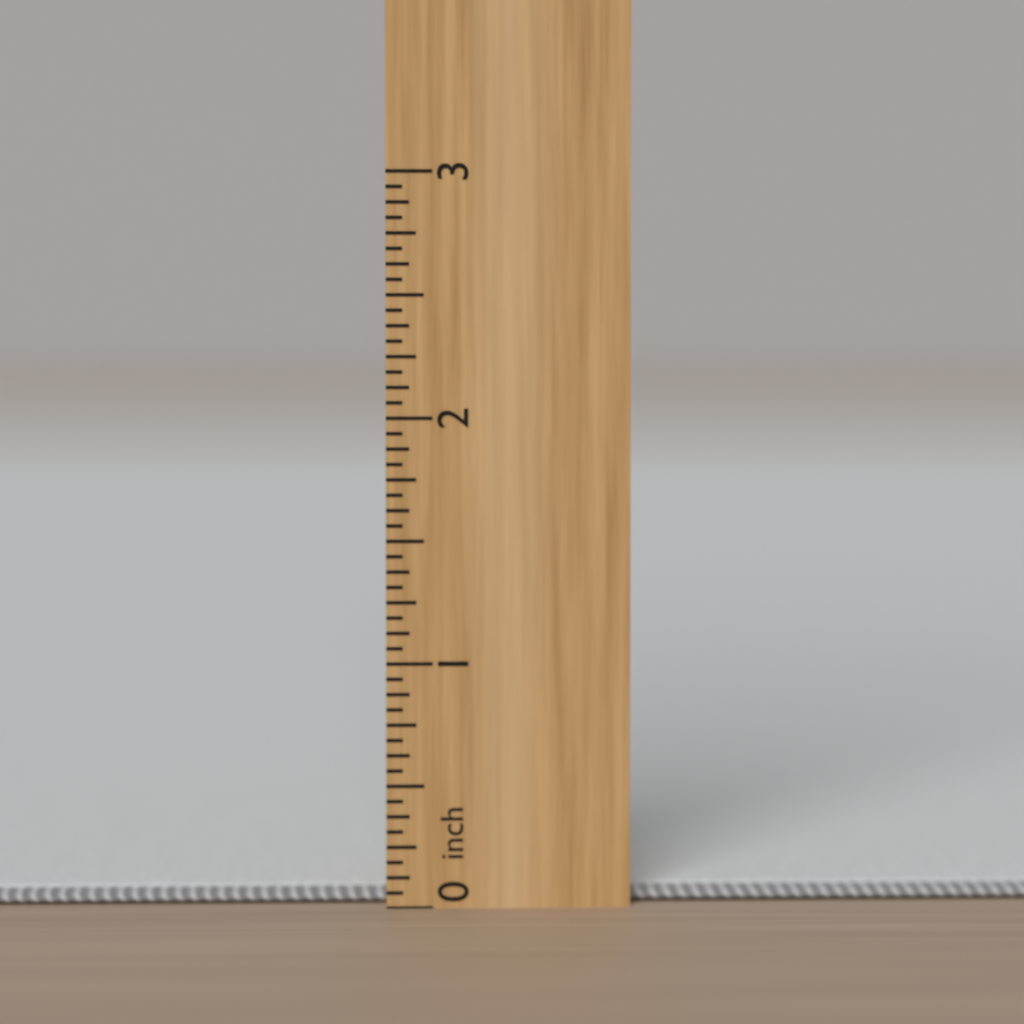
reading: 0.0625 inch
